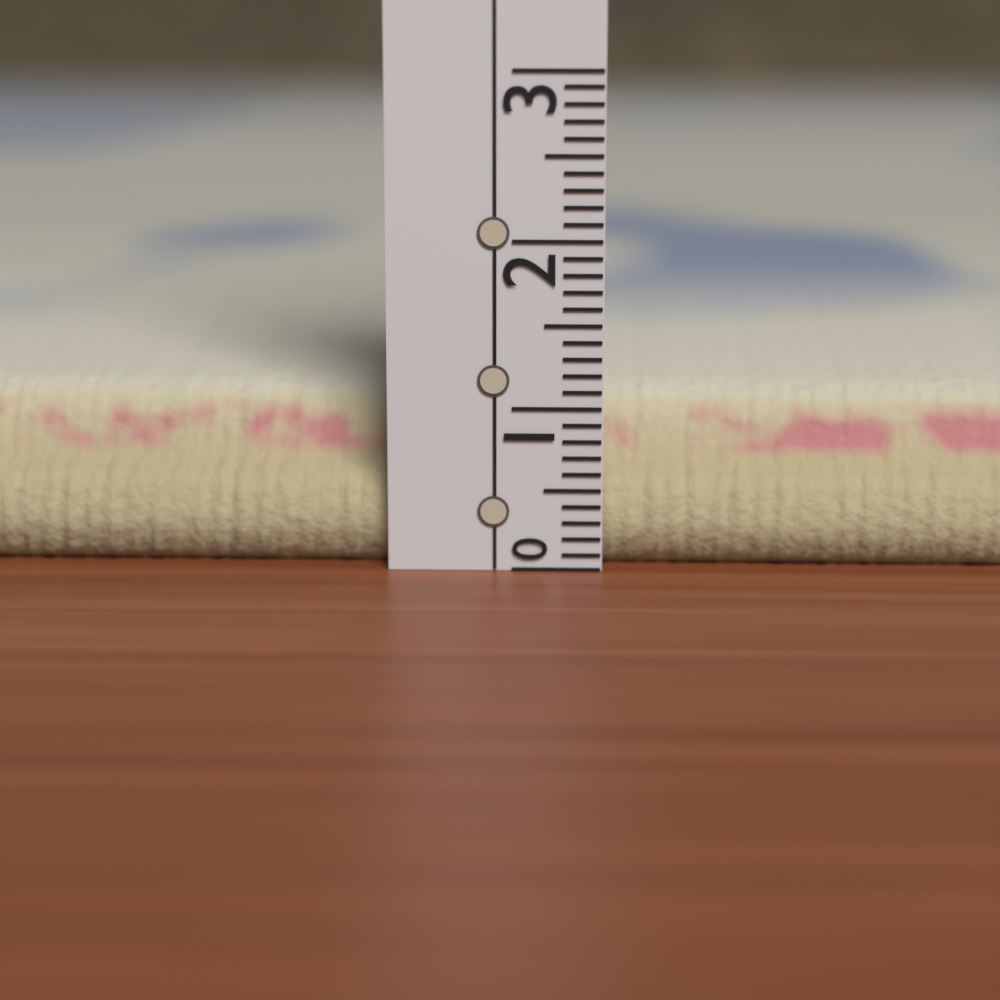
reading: 1.0 (no unit)
